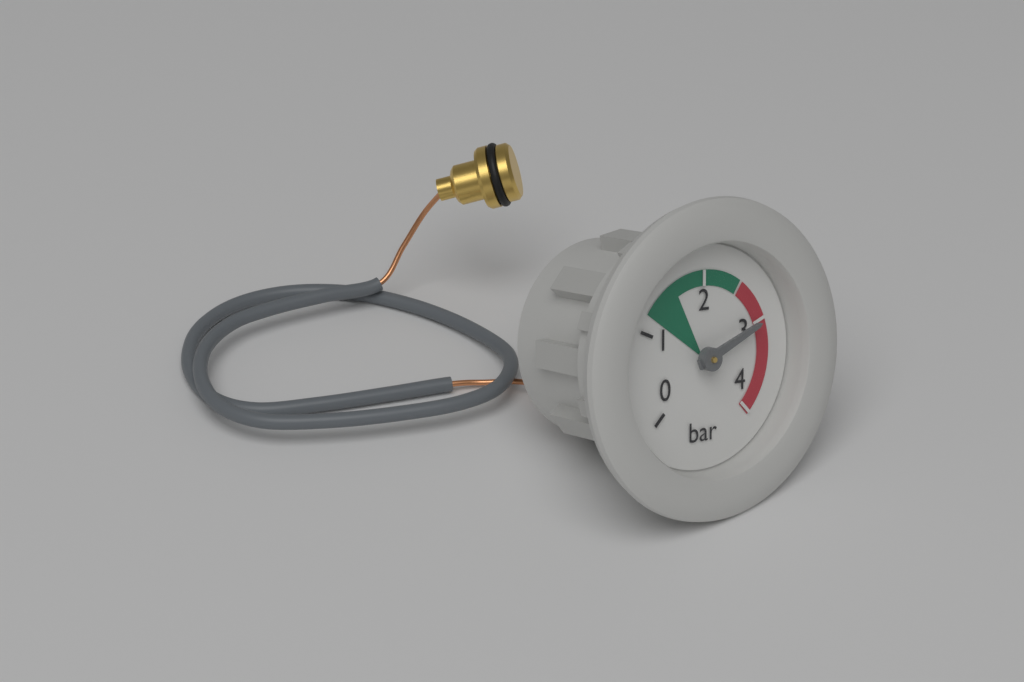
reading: 3 bar
